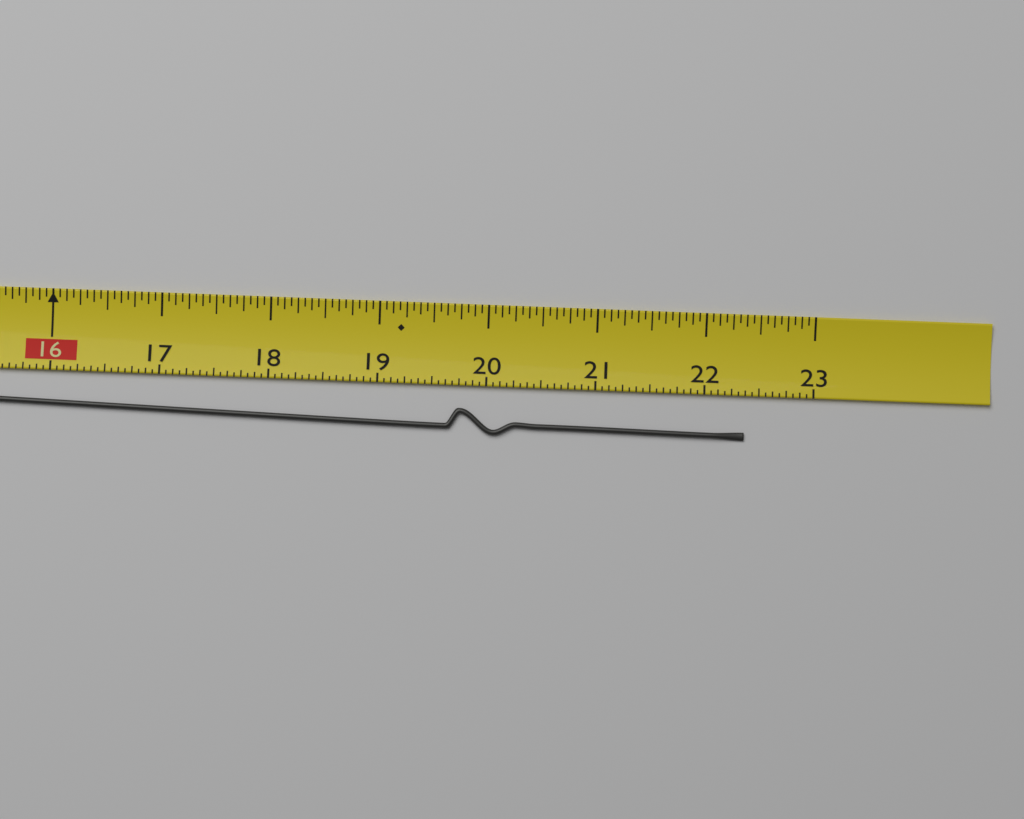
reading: 22.3750 (no unit)
